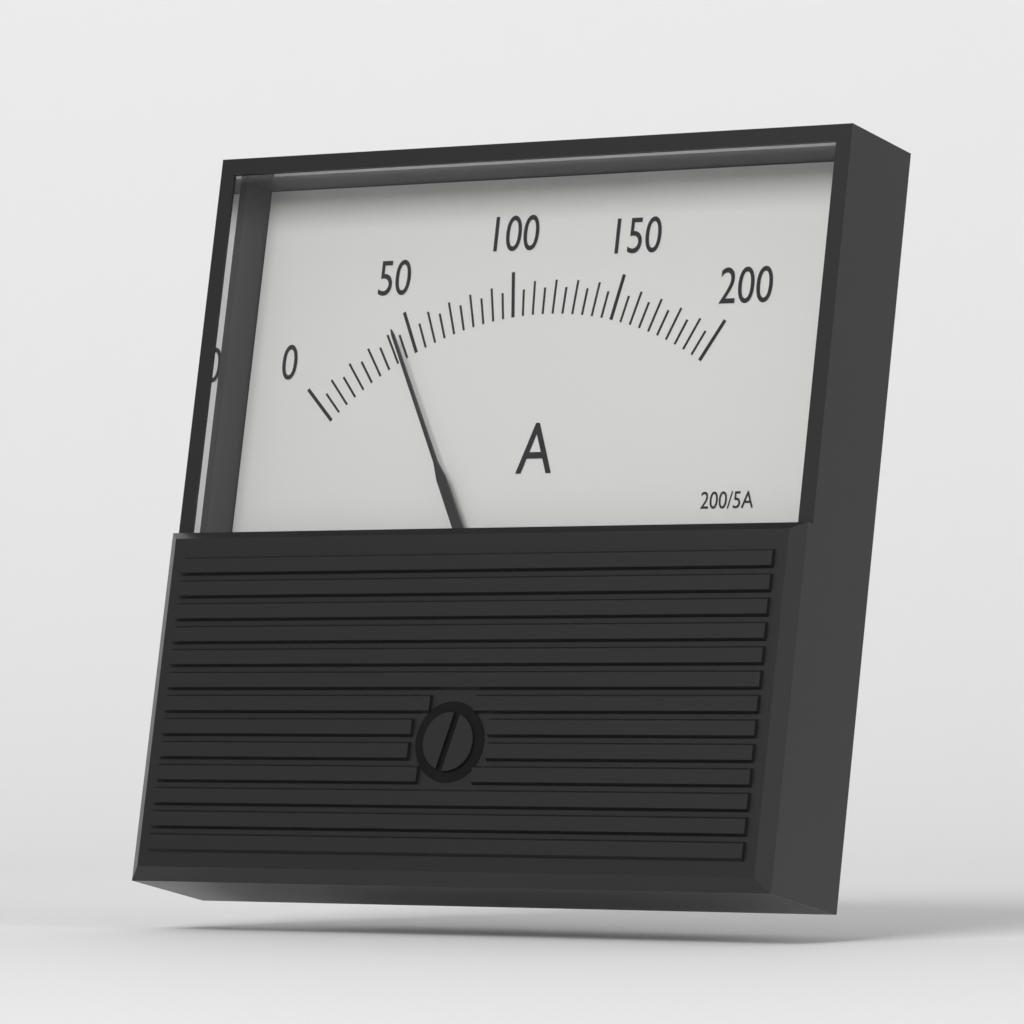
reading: 45 A
